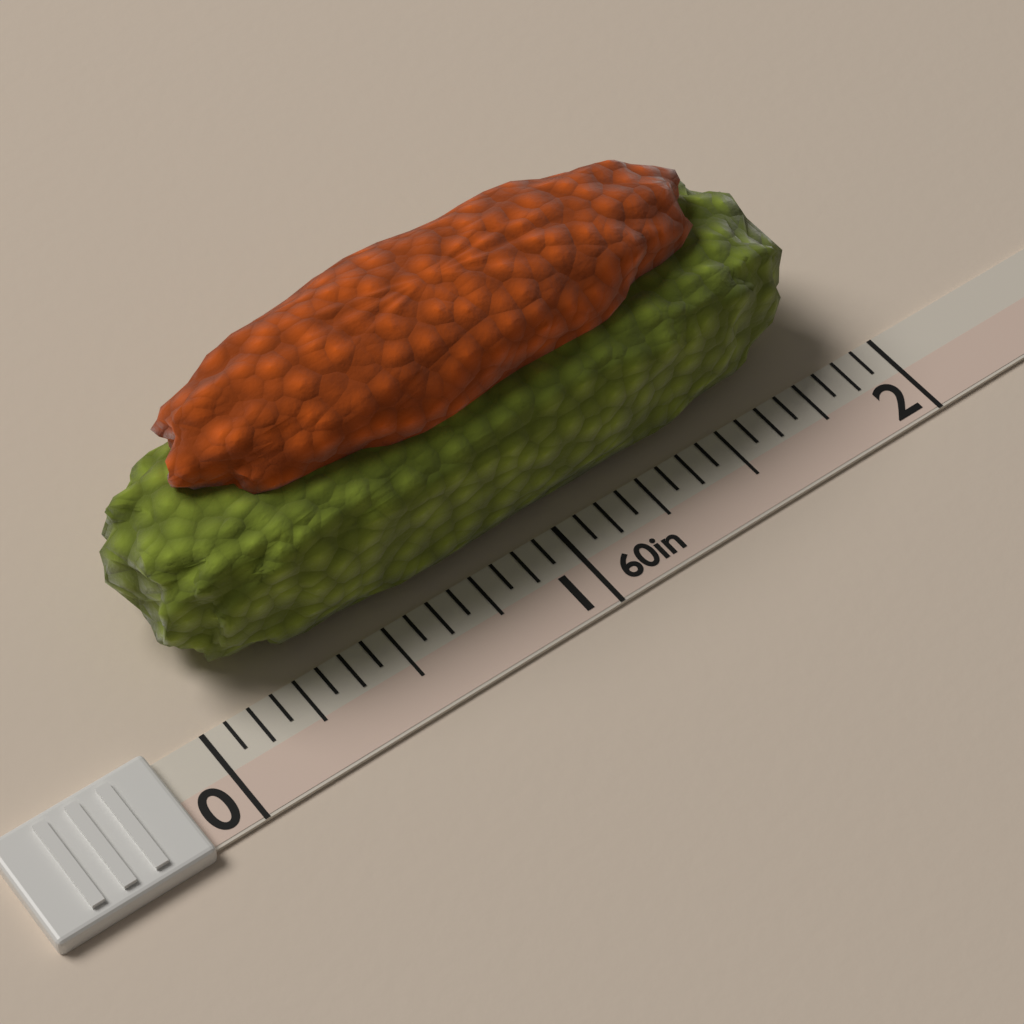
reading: 1.8750 in
